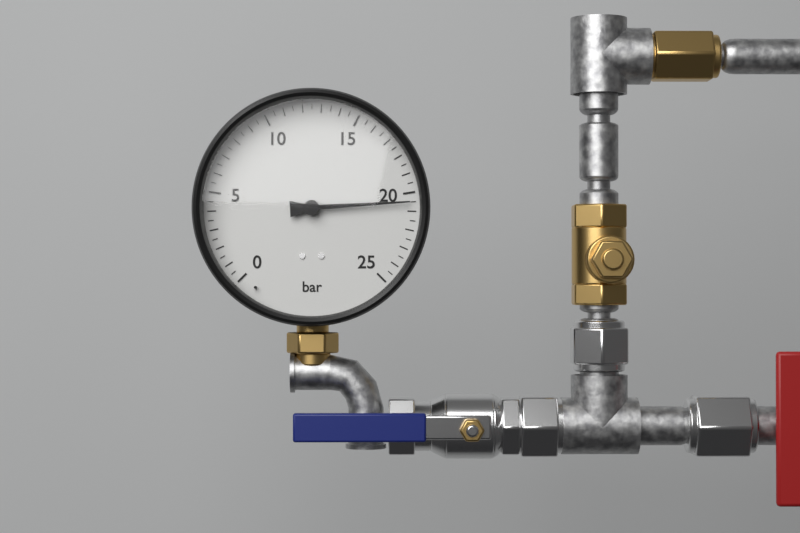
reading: 20.5 bar
